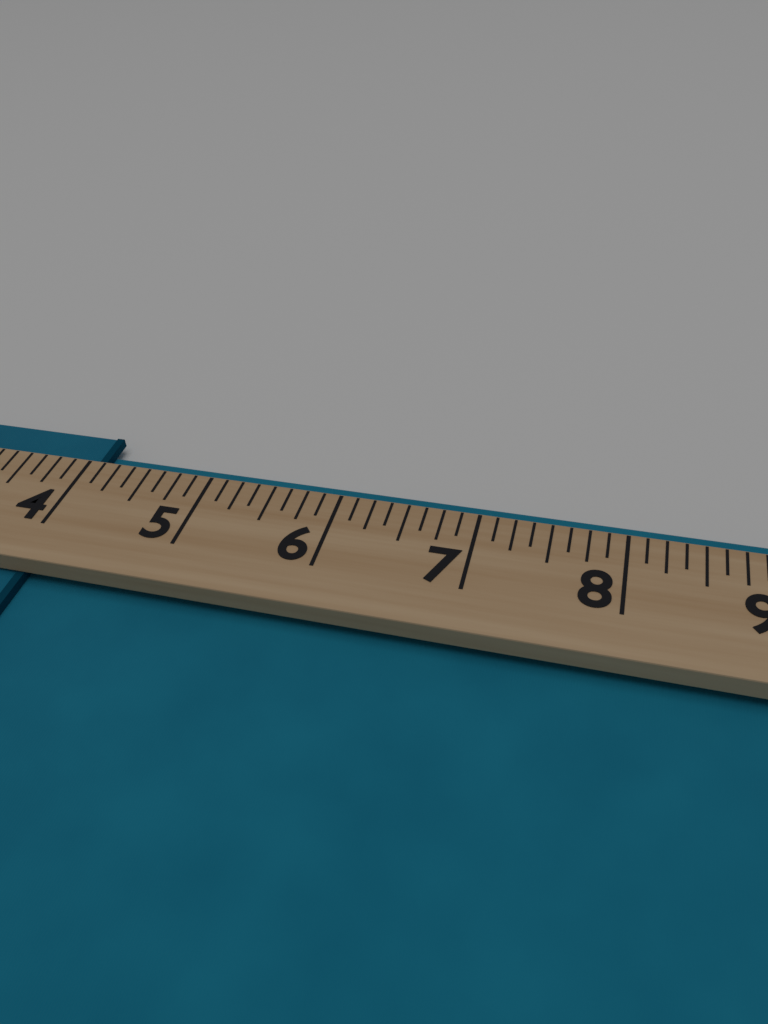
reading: 4.000 (no unit)
